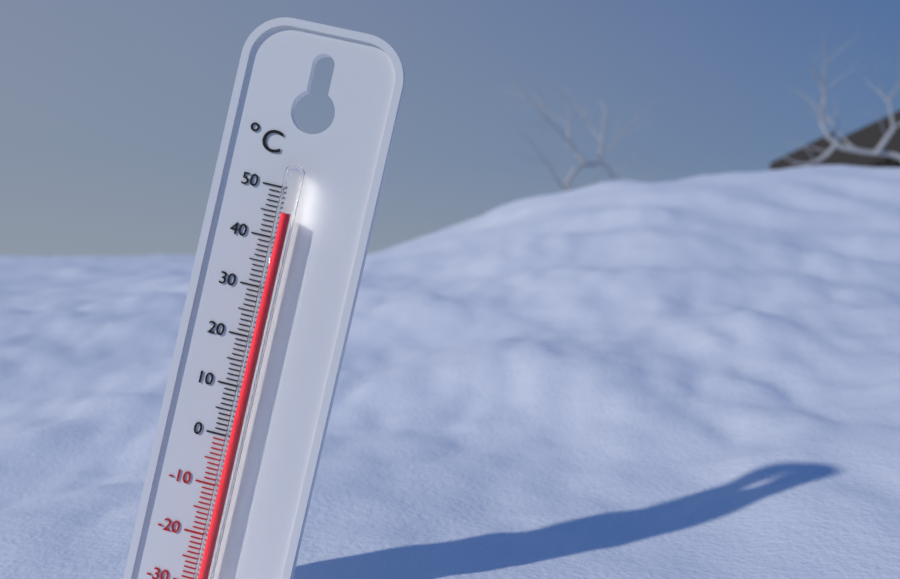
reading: 45 °C
